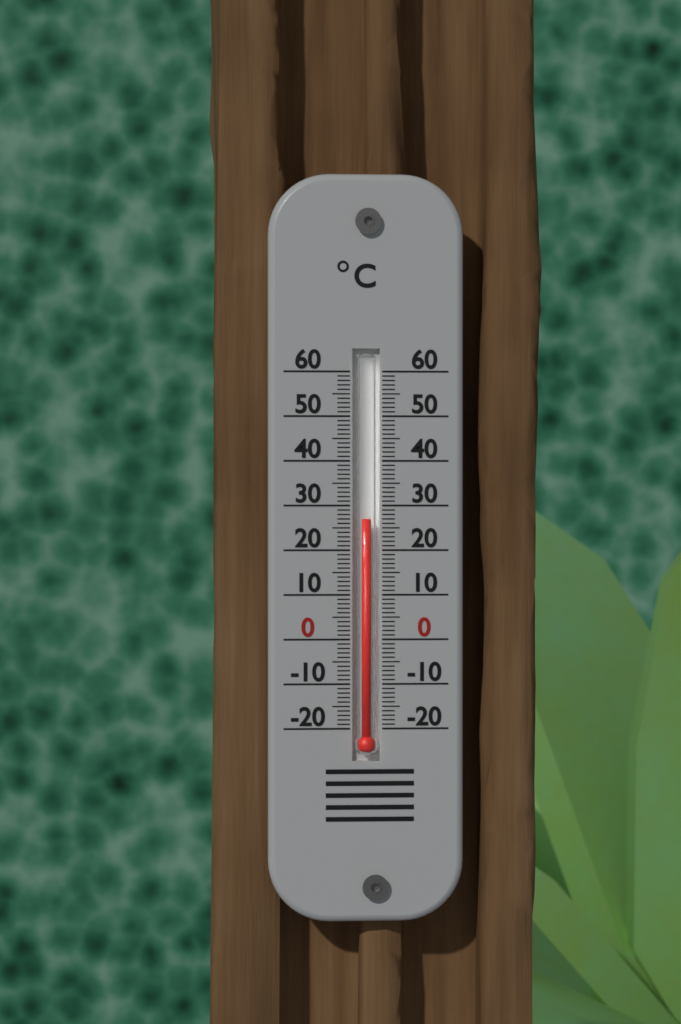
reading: 27 °C
